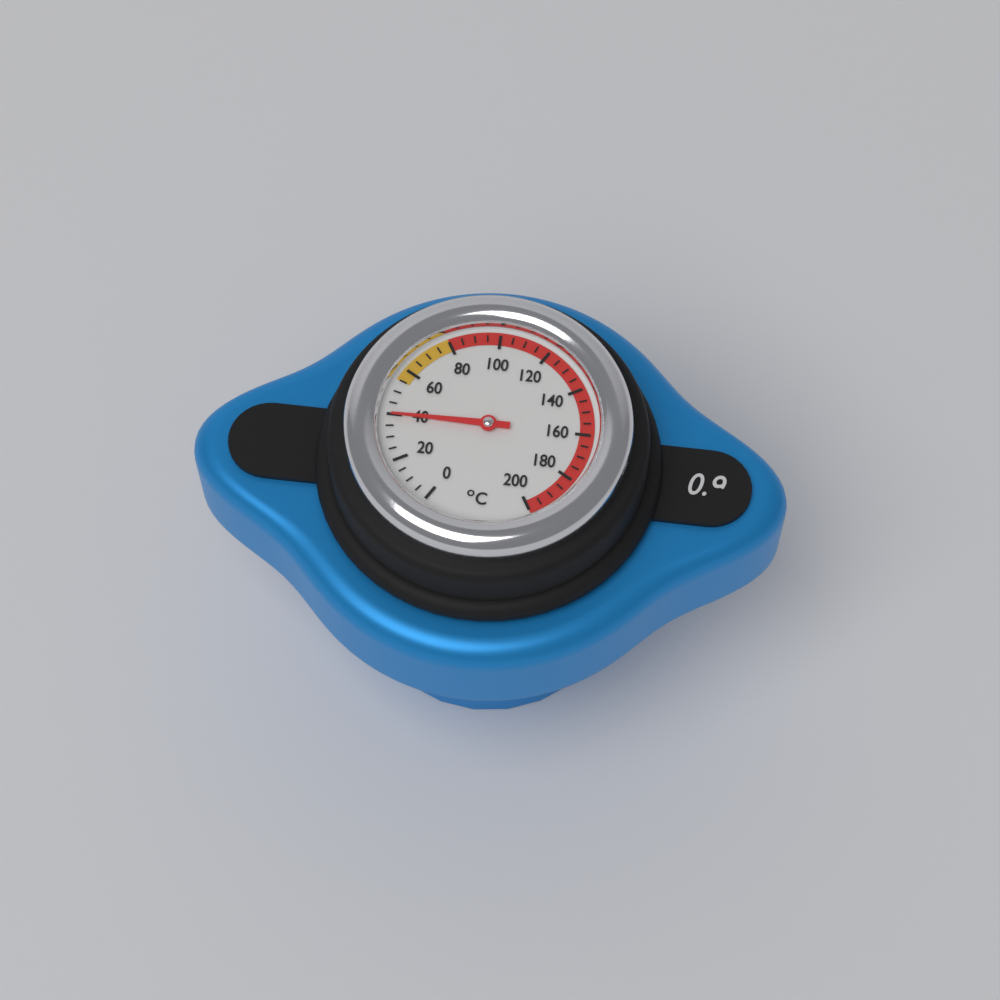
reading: 40 °C
